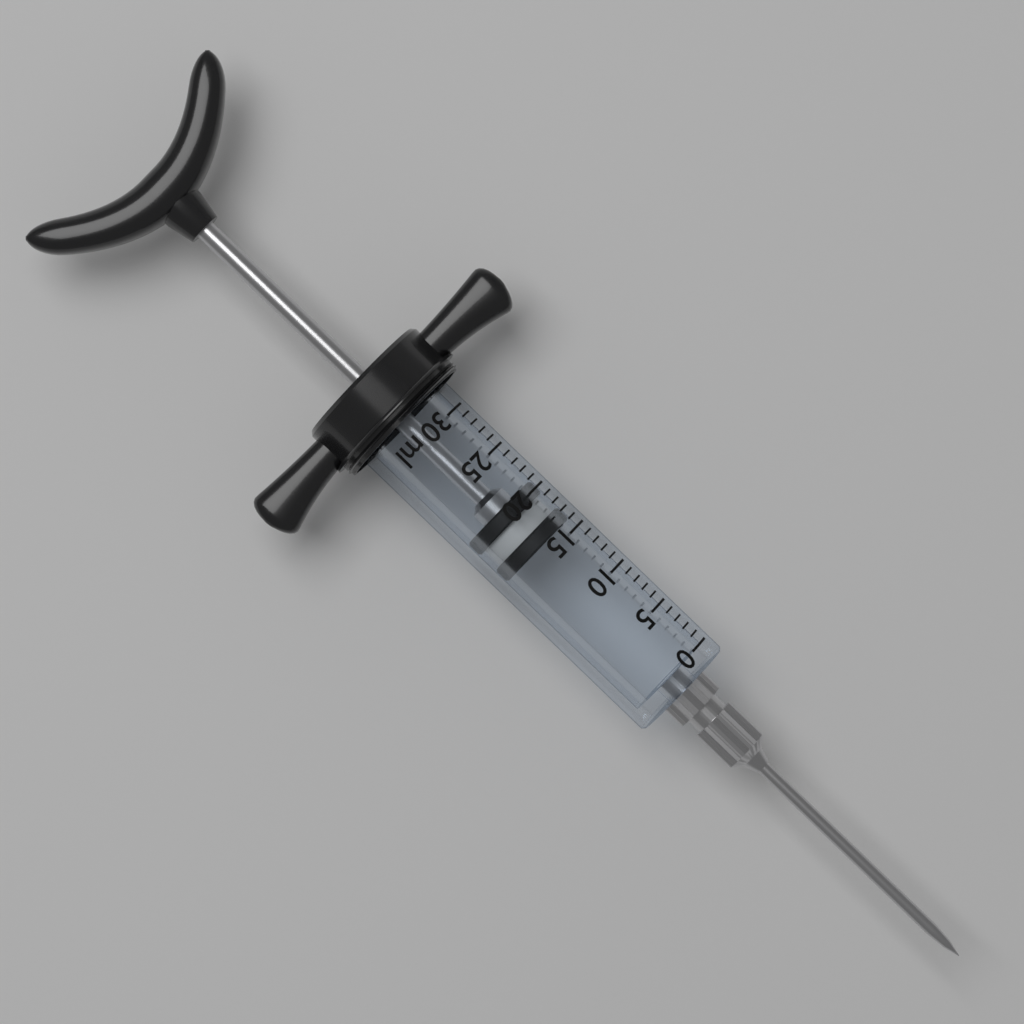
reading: 16 ml
